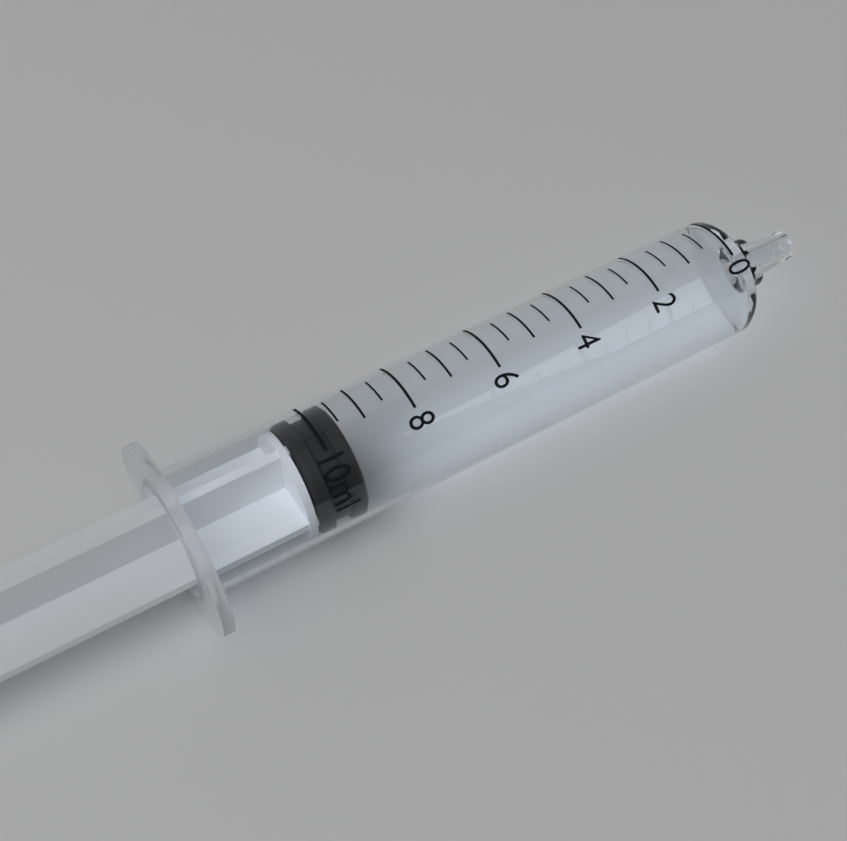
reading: 9.5 ml
